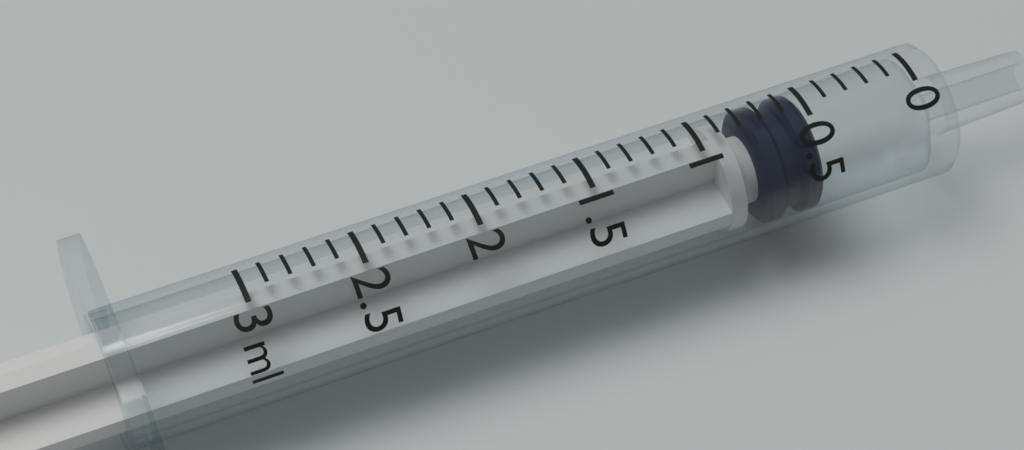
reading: 0.5 ml
